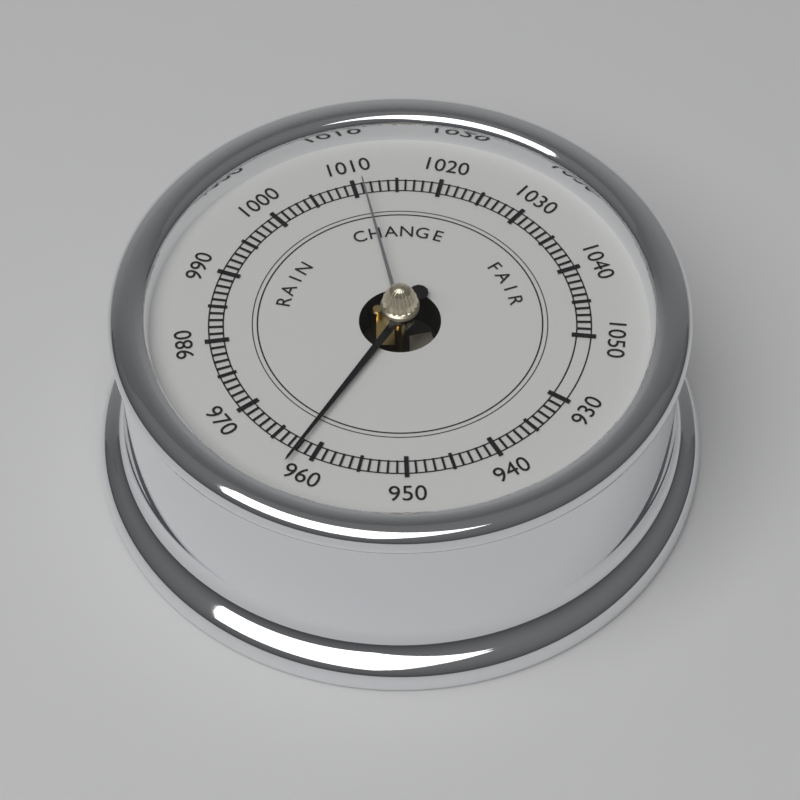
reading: 962 (no unit)
